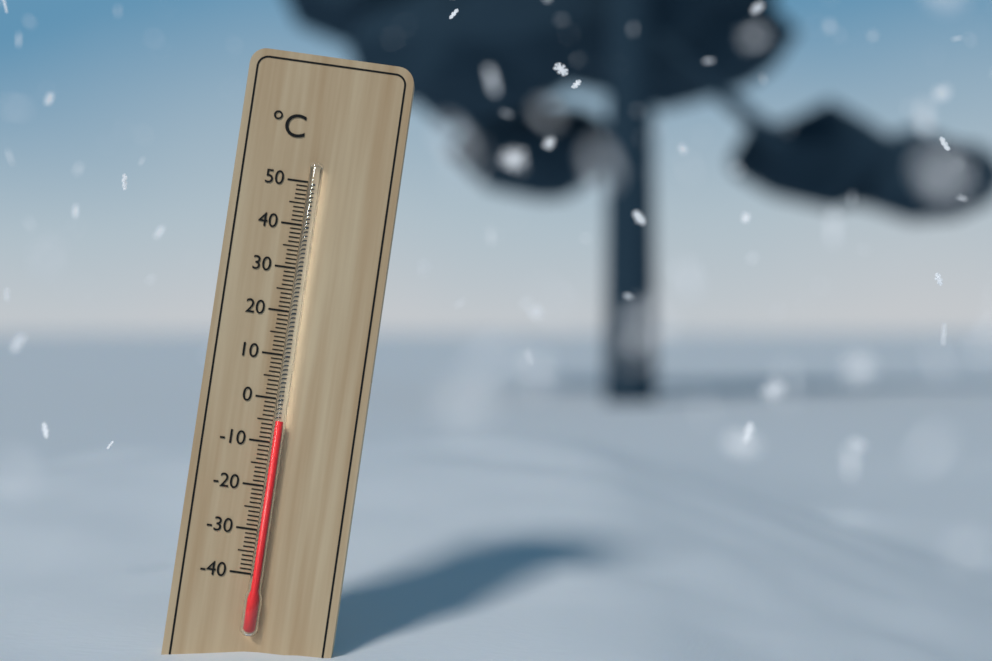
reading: -5 °C
